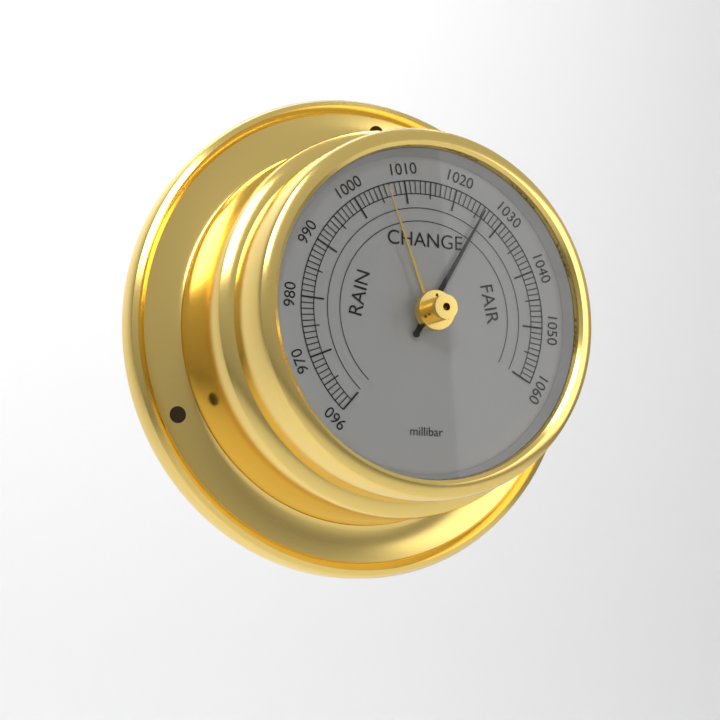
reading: 1026 millibar
